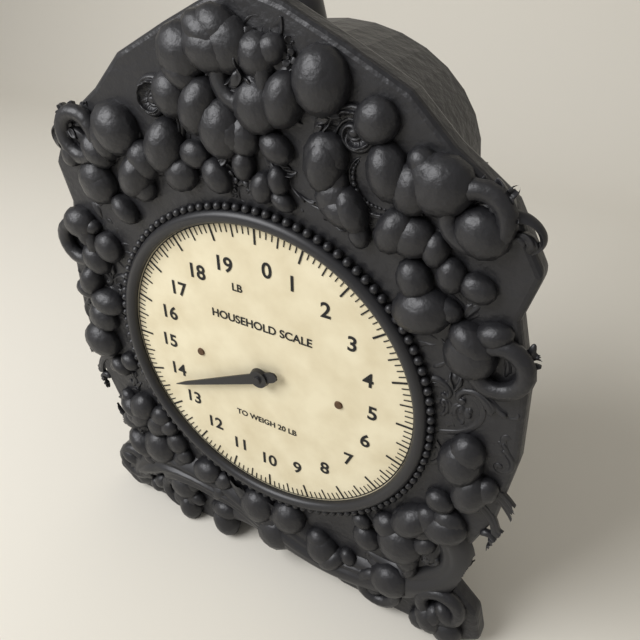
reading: 13.625 lb
